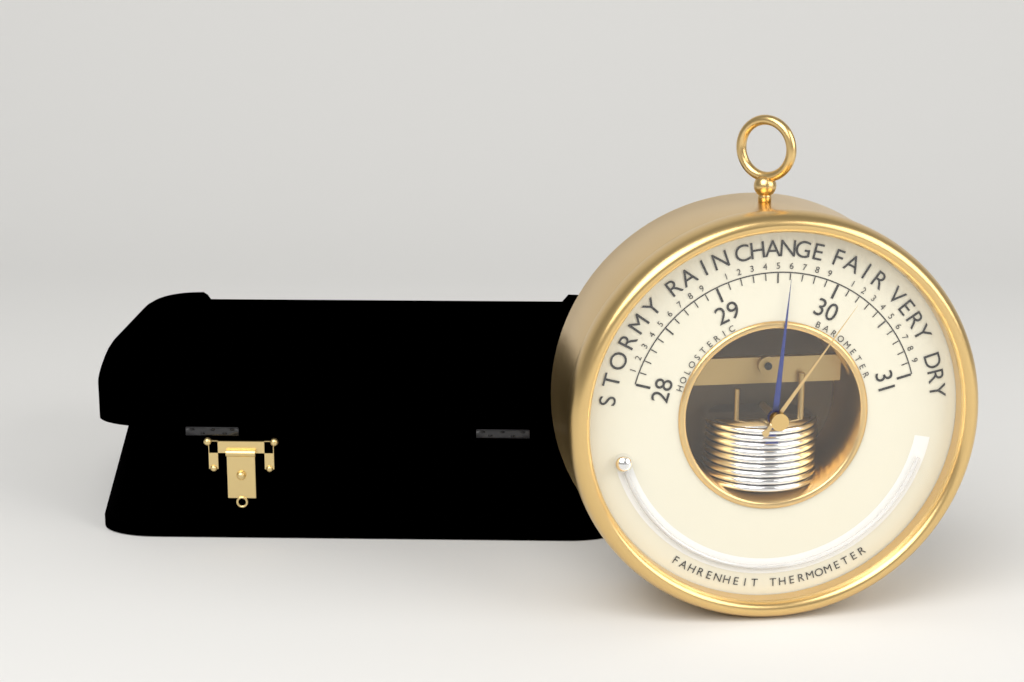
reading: 29.6 inHg
